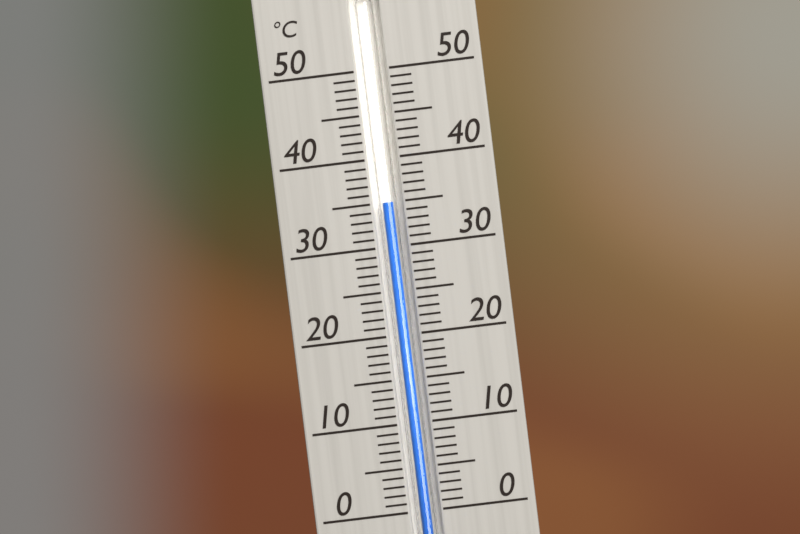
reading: 35 °C
